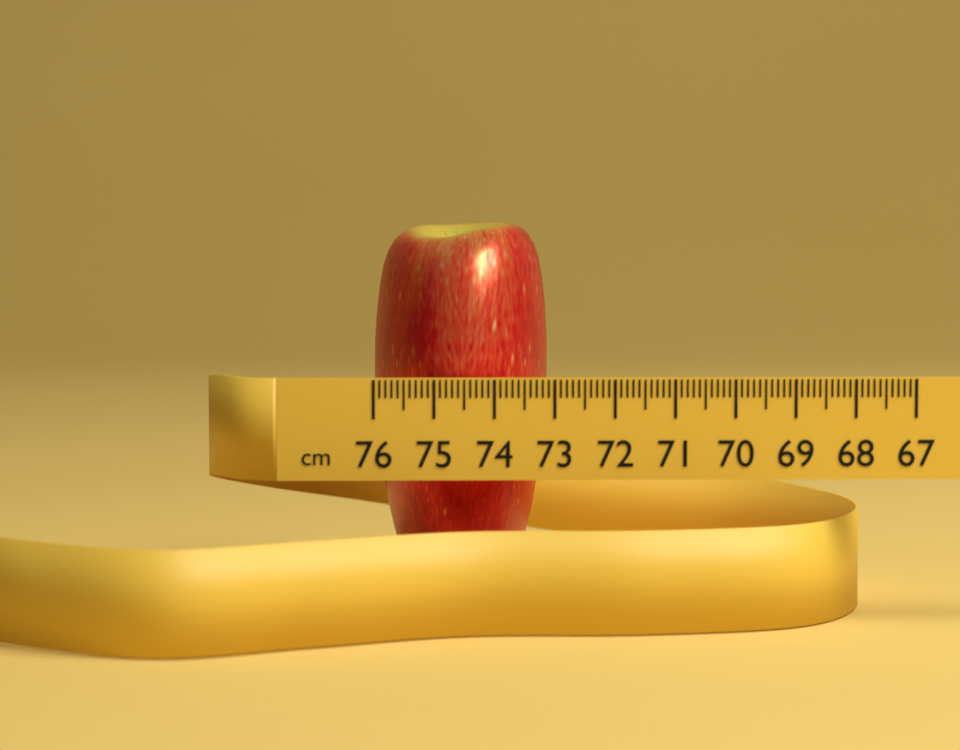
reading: 73.0 cm
